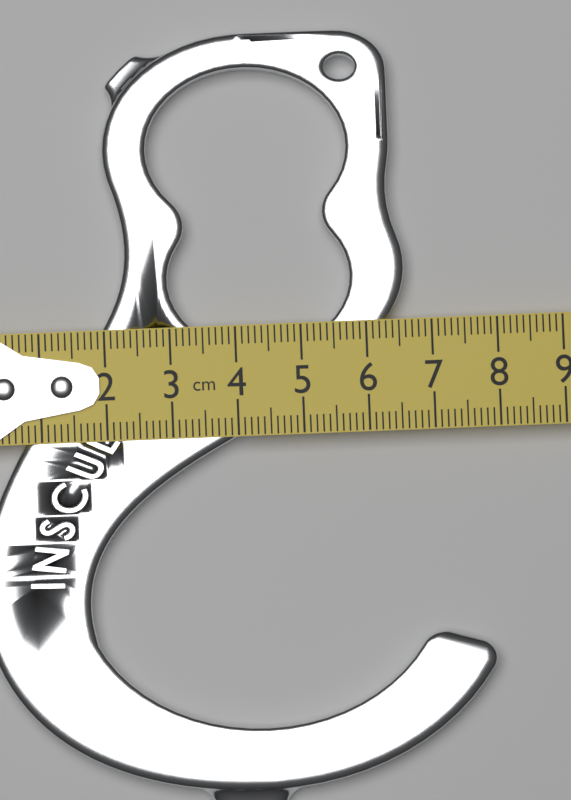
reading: 7.8 cm
